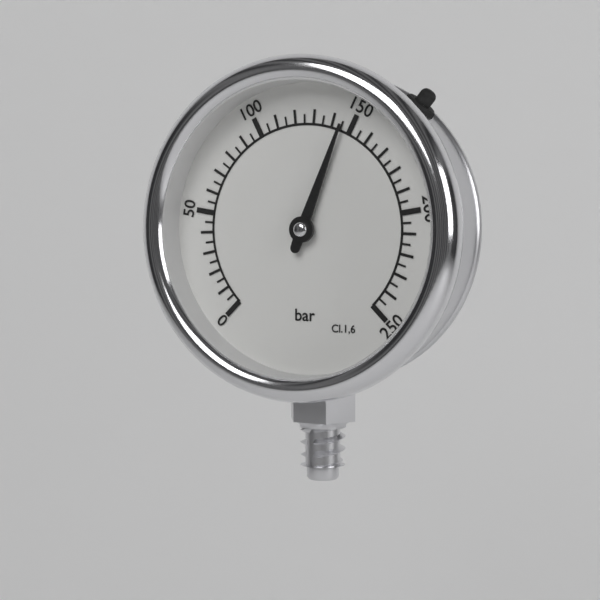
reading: 145 bar
